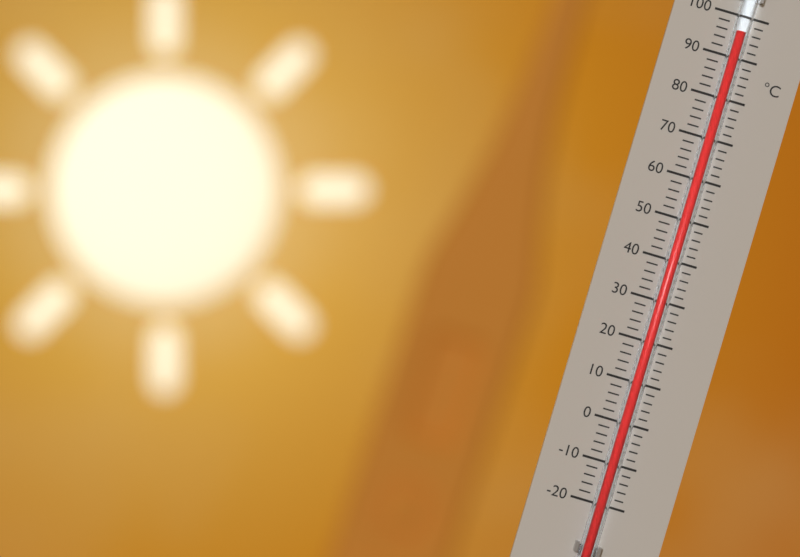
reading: 96 °C
